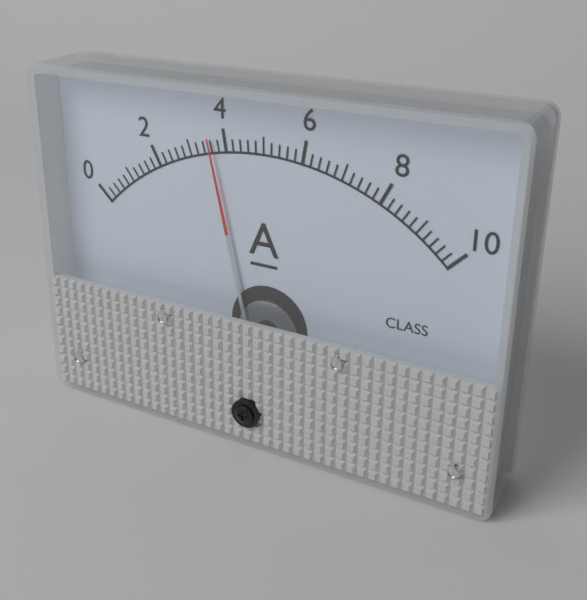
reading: 3.6 A
